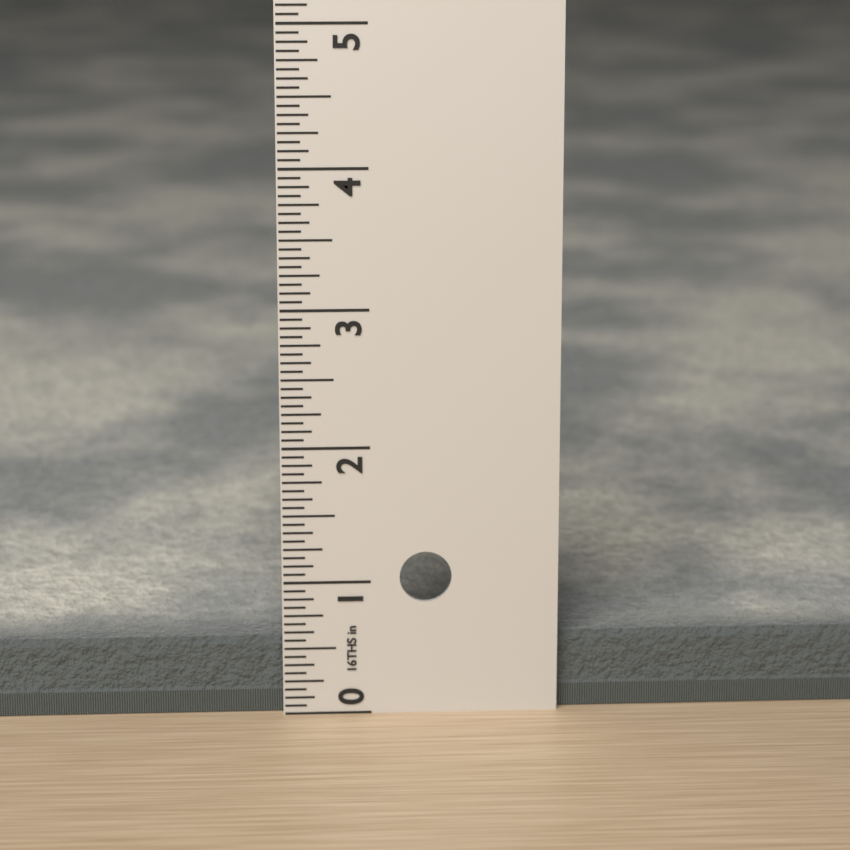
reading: 0.5625 in
